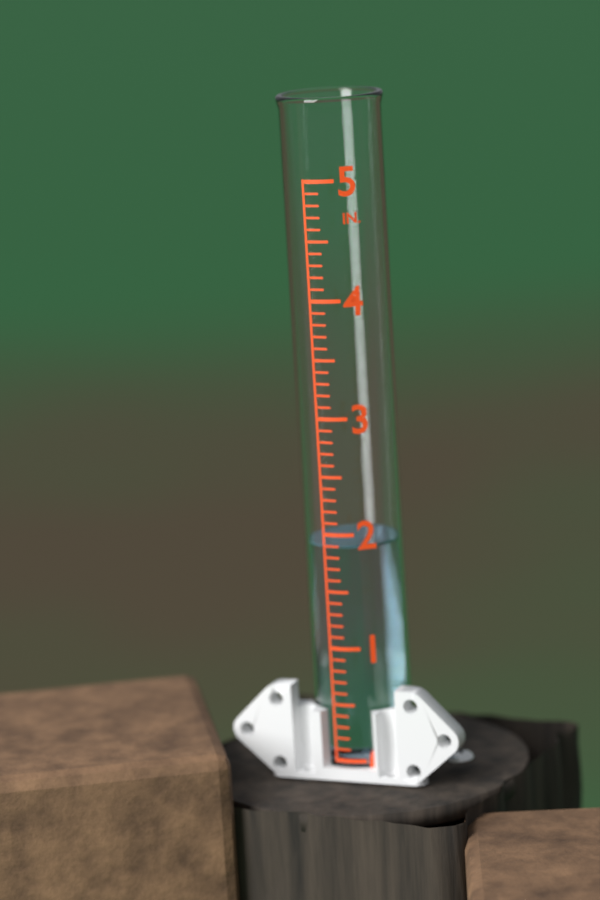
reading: 1.9 in
